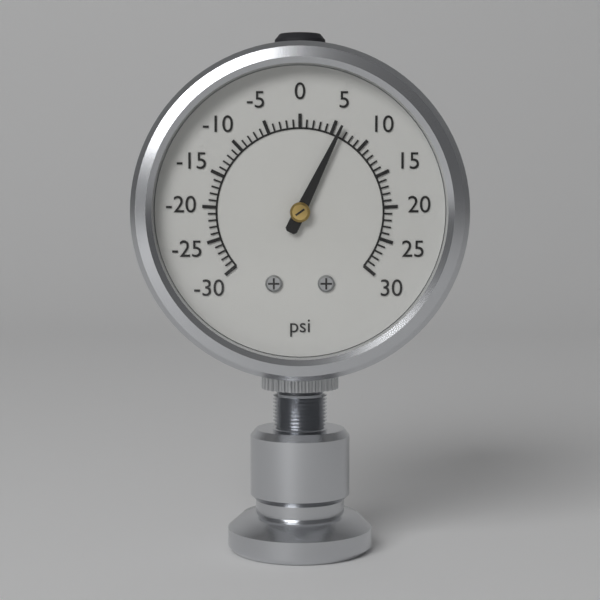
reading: 6 psi
